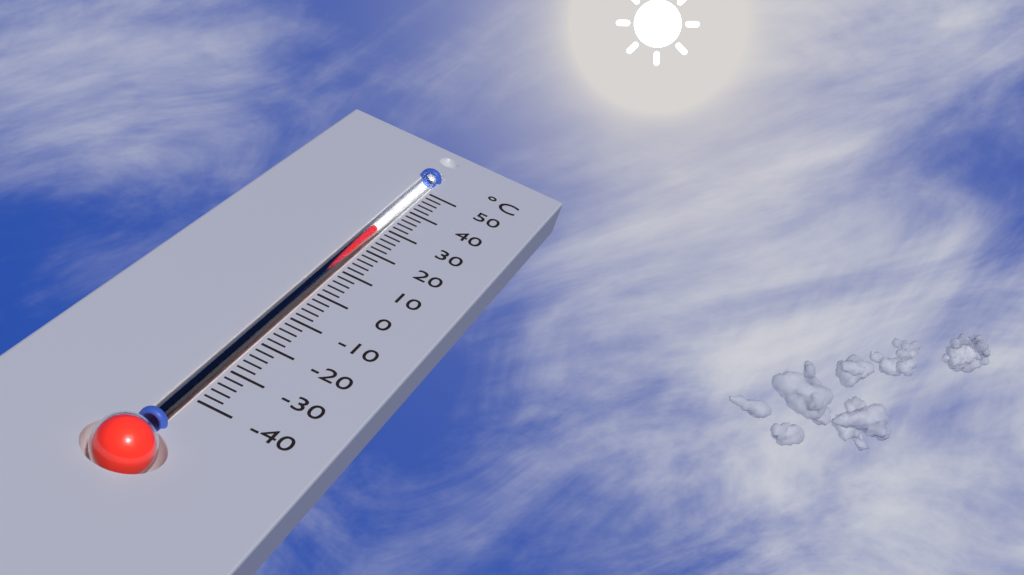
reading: 28 °C
